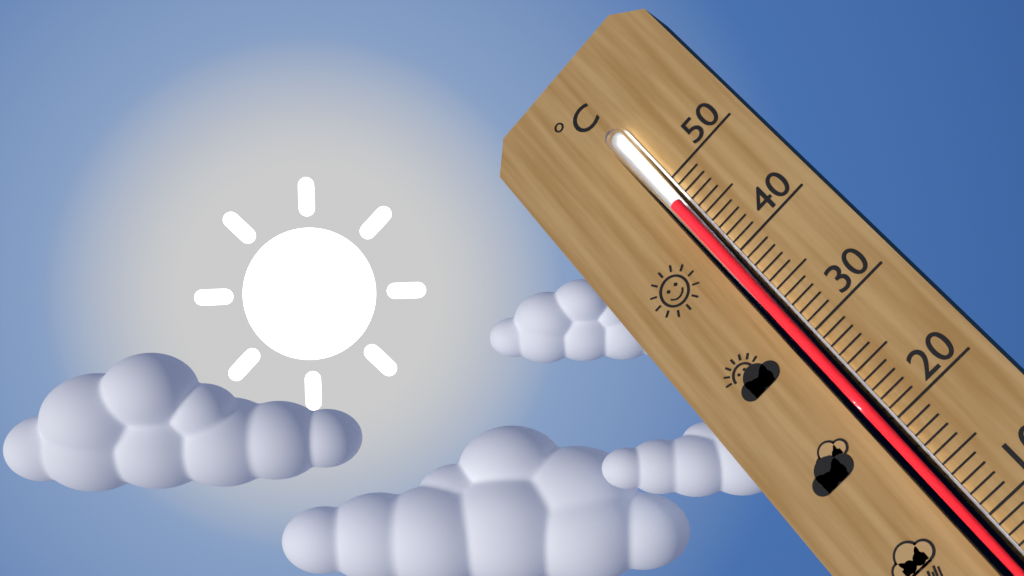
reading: 47 °C
